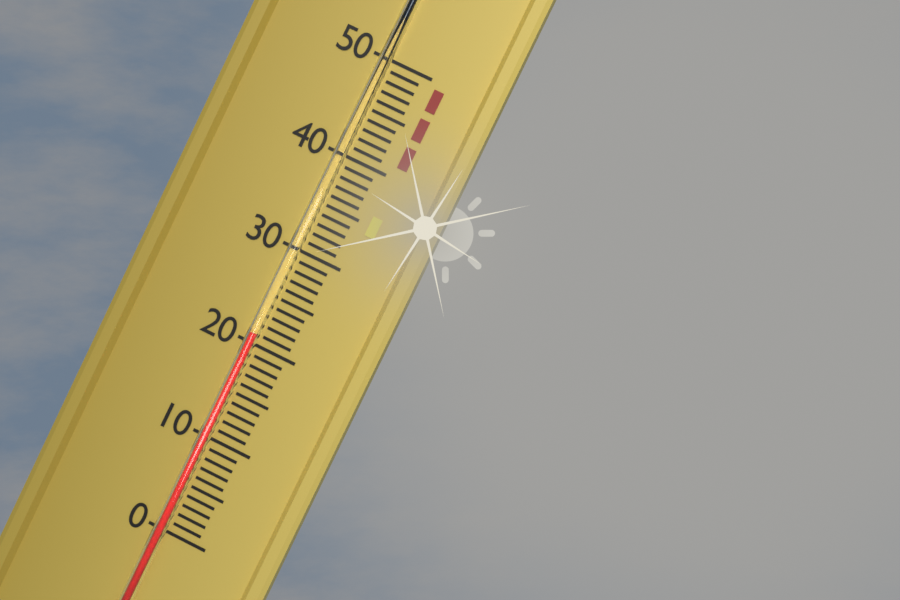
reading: 21 (no unit)
